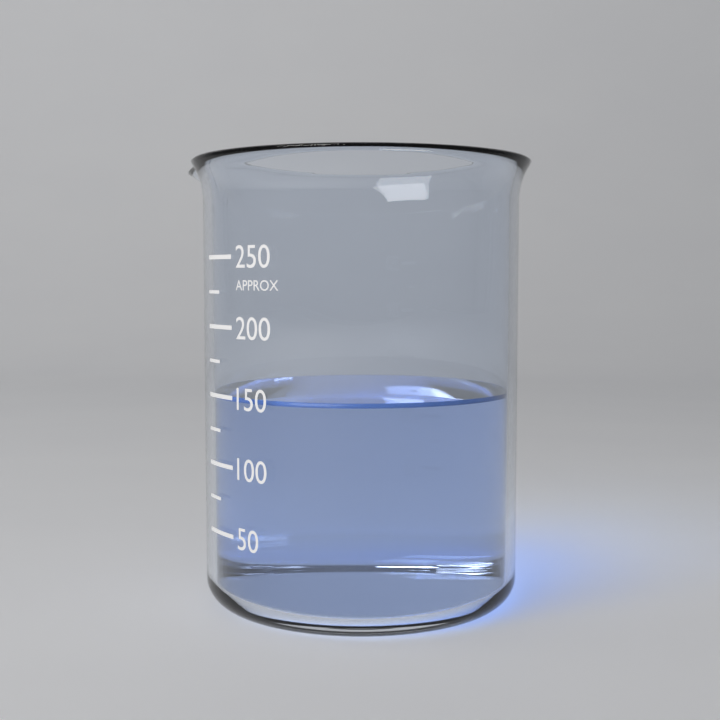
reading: 150 (no unit)
